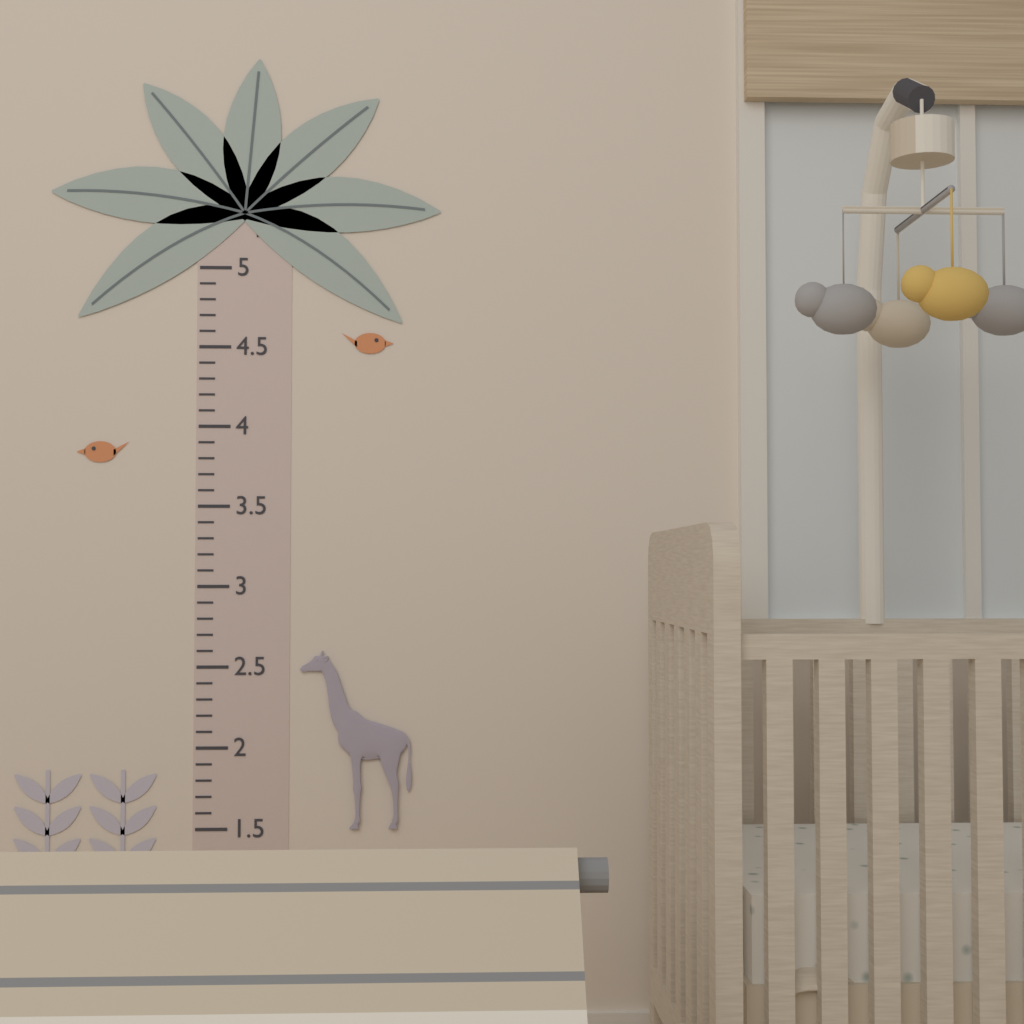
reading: 2.6 ft
